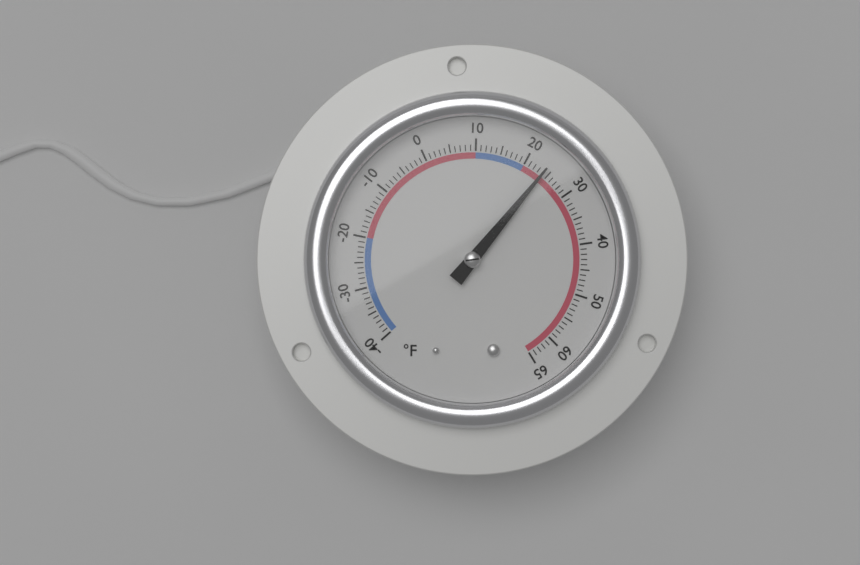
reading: 24 °F
